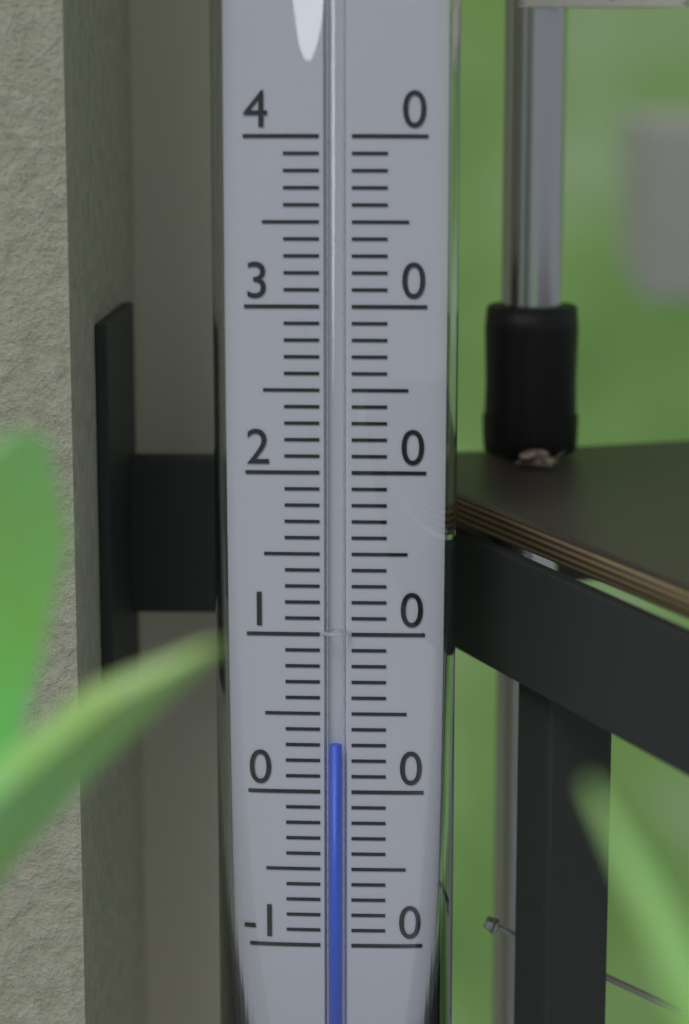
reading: 3 (no unit)
